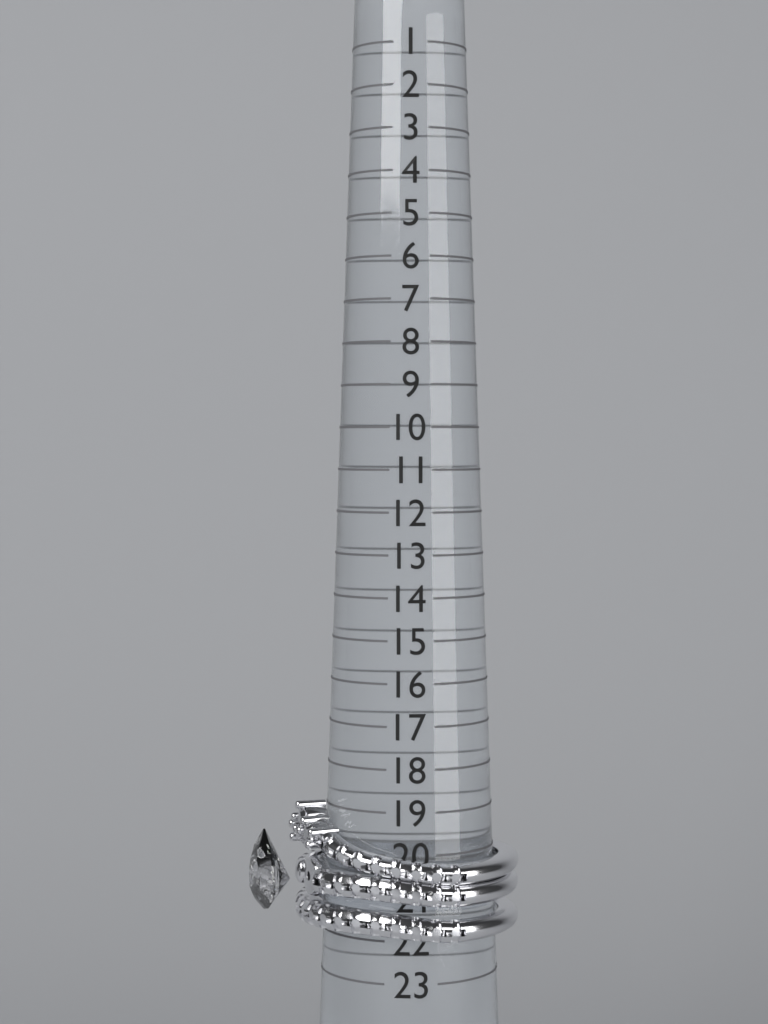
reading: 22 (no unit)
